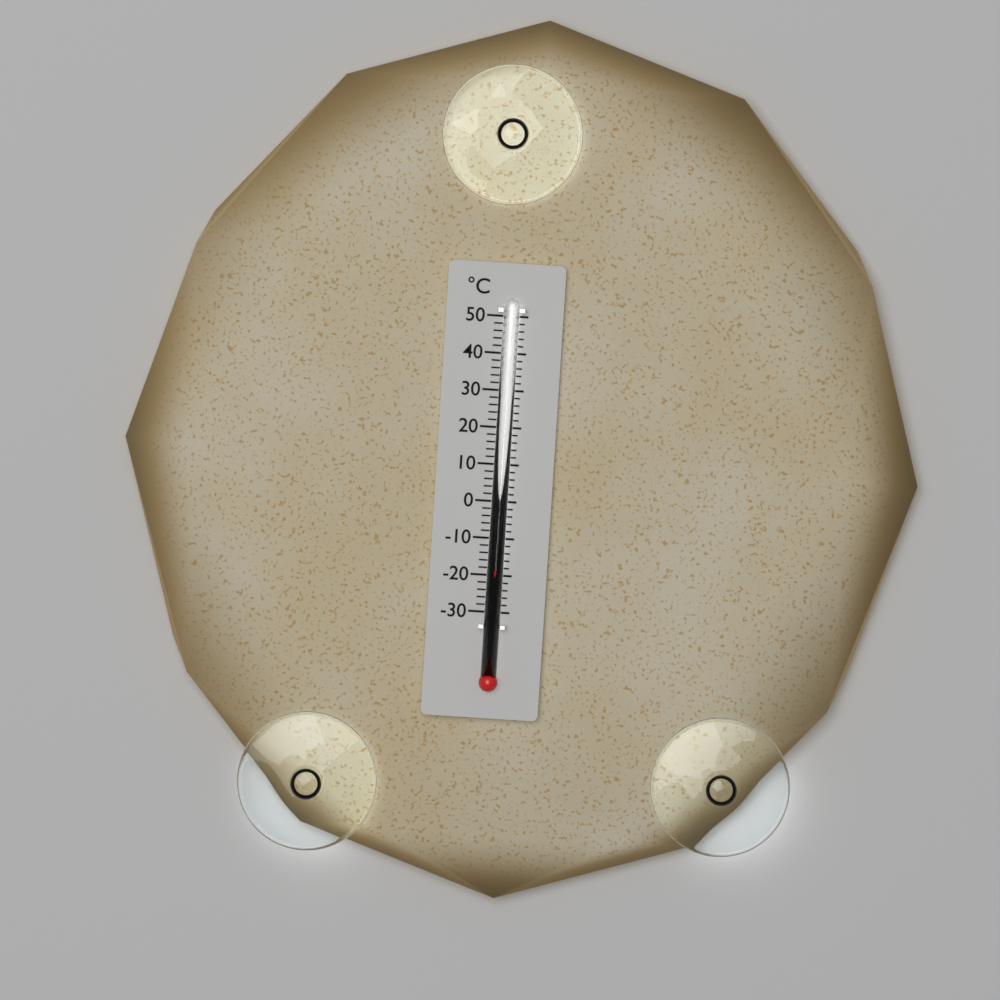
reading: -18 °C
